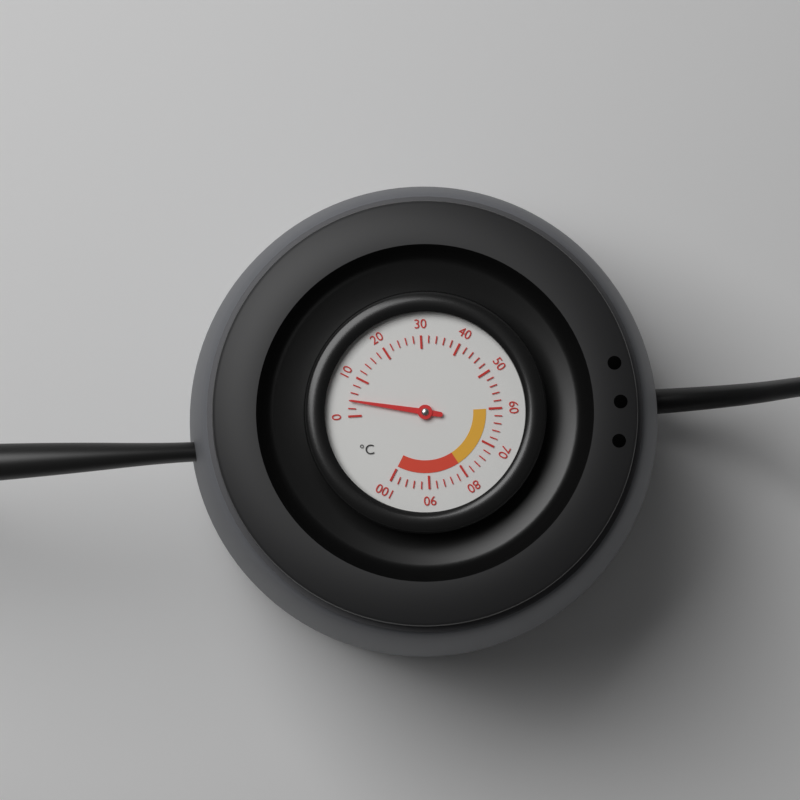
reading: 4 °C
